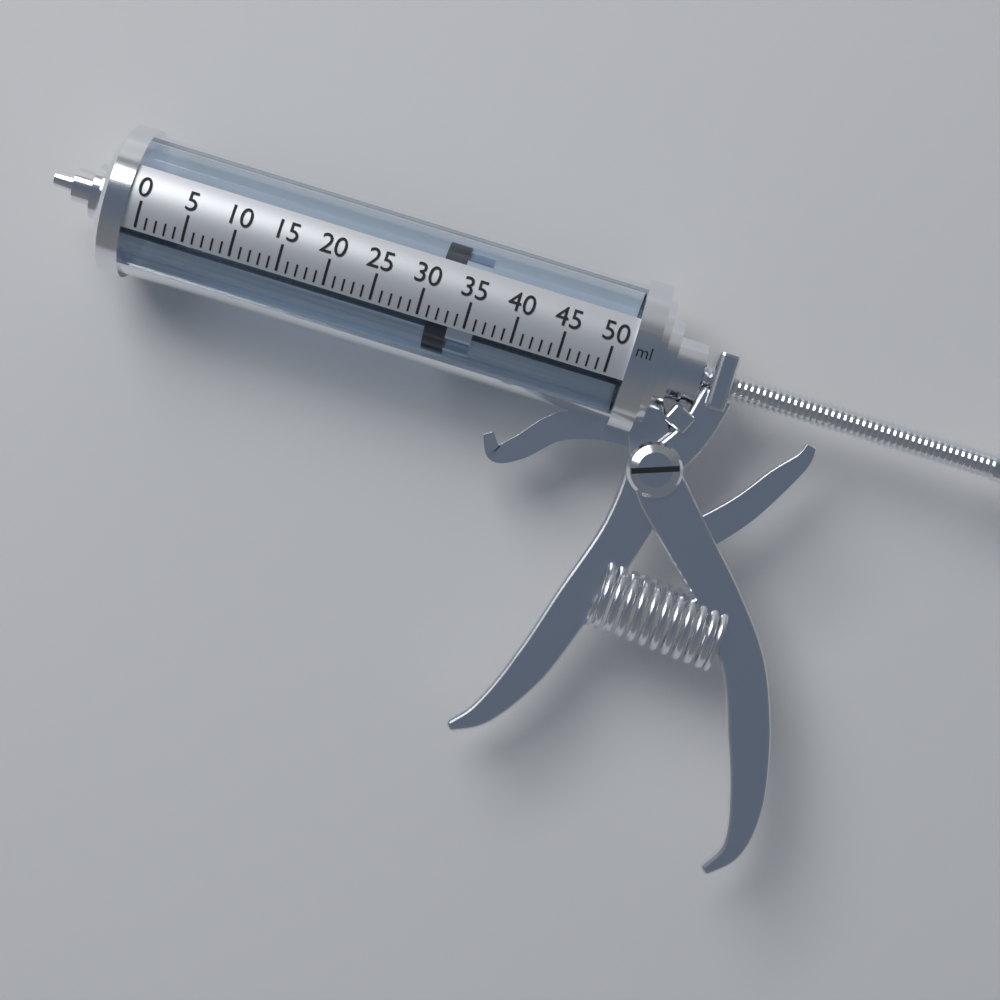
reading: 31 ml
